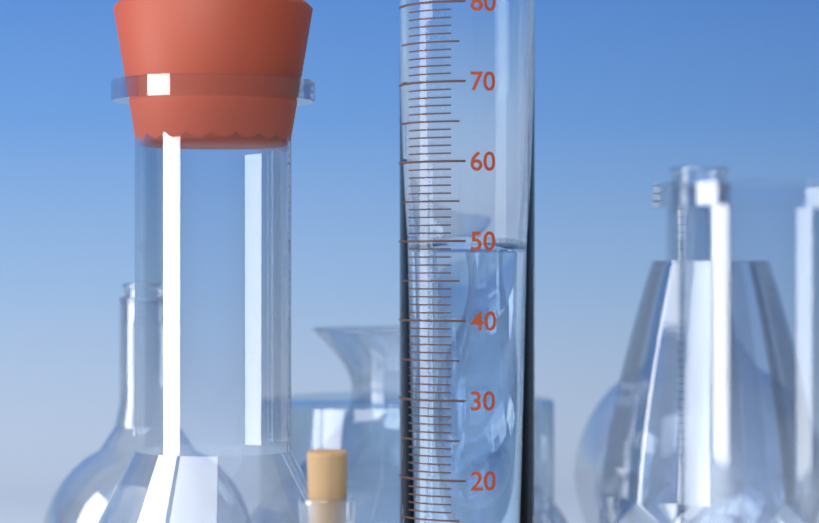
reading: 49 ml
